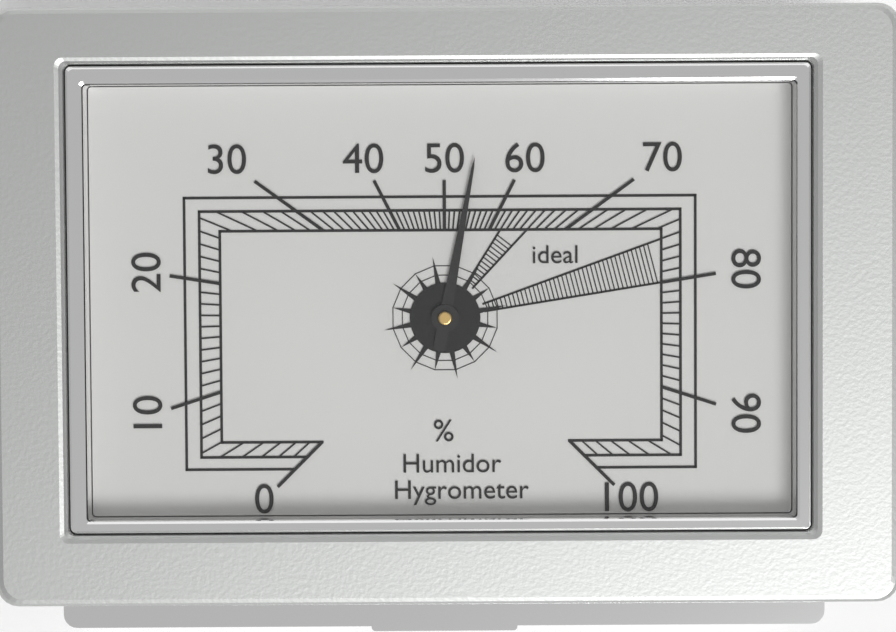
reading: 54 %
